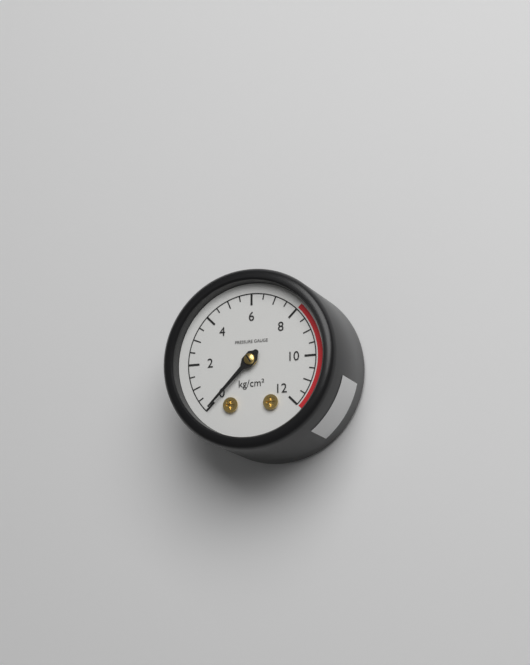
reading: 0.0 kg/cm²
